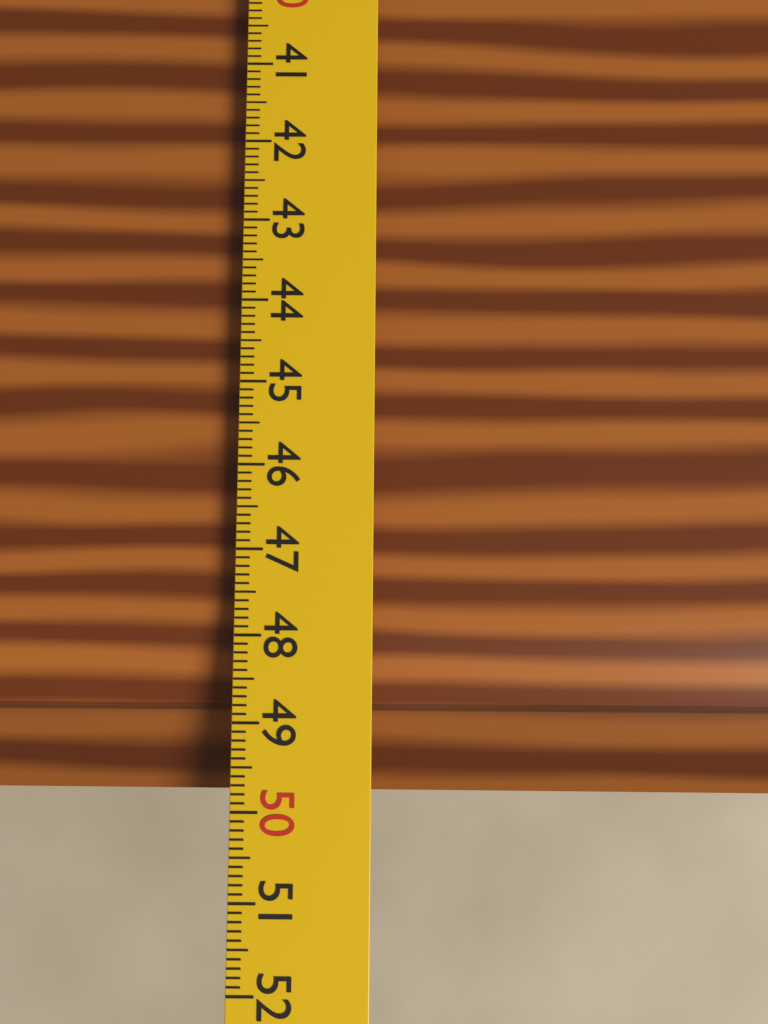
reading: 49.9 cm
